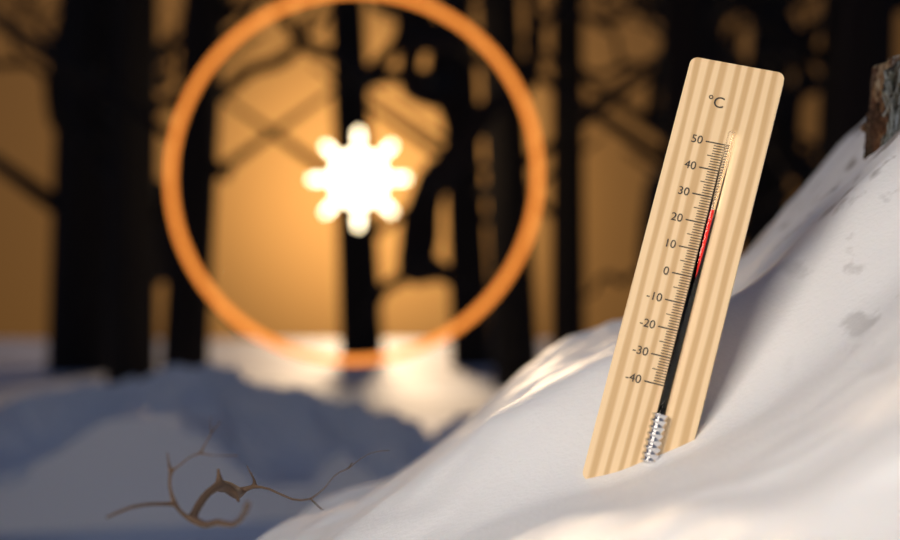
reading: 25 °C
